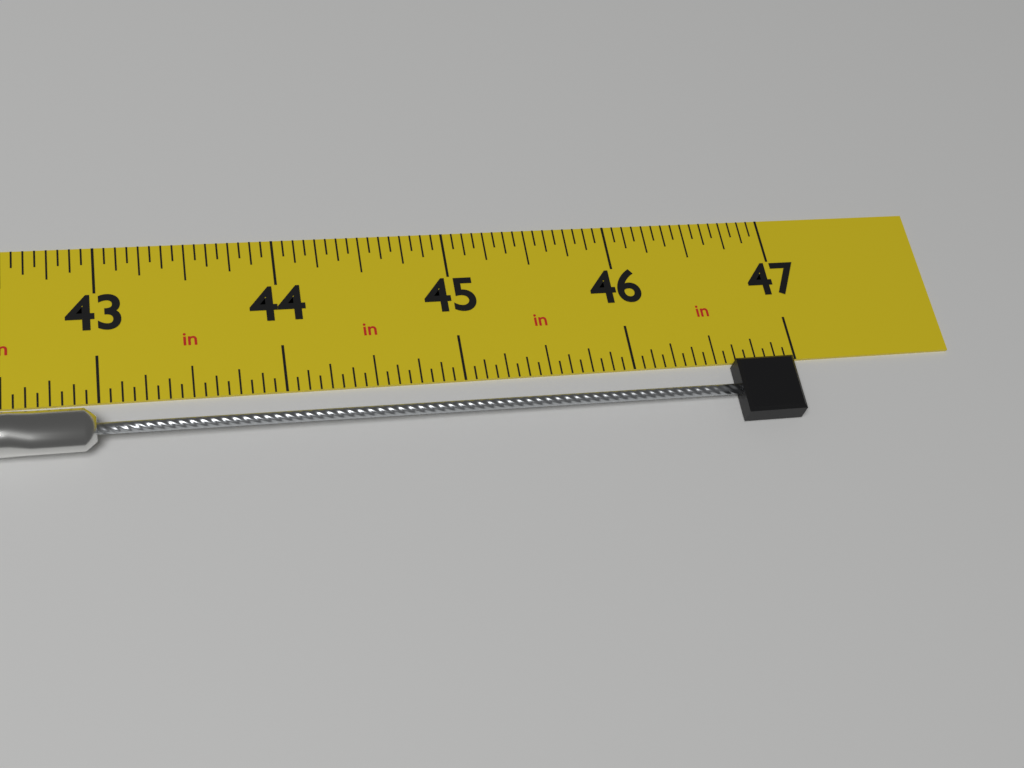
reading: 46.9375 in
